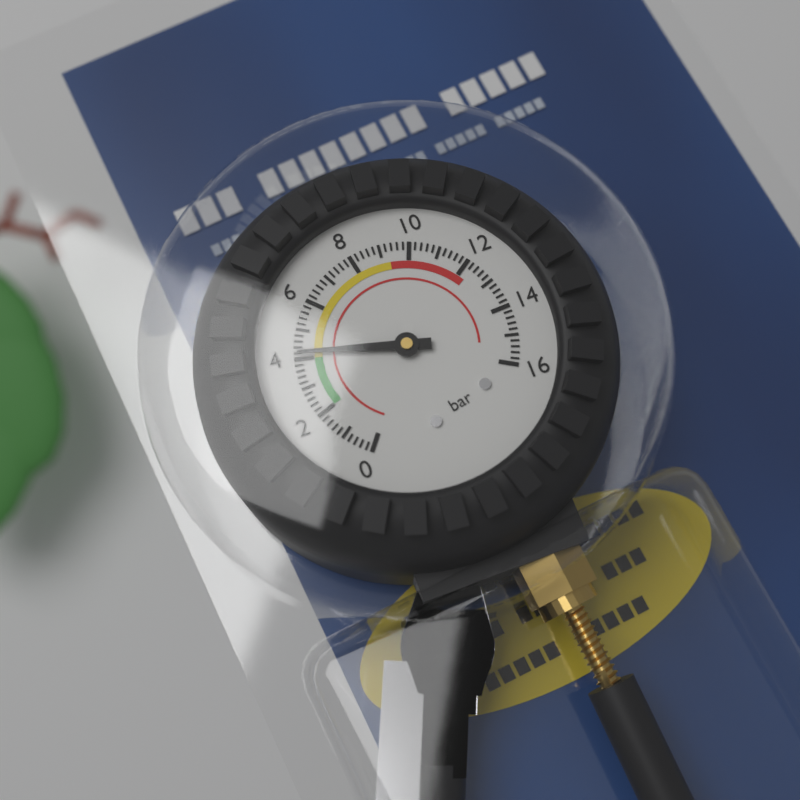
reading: 4.2 bar
